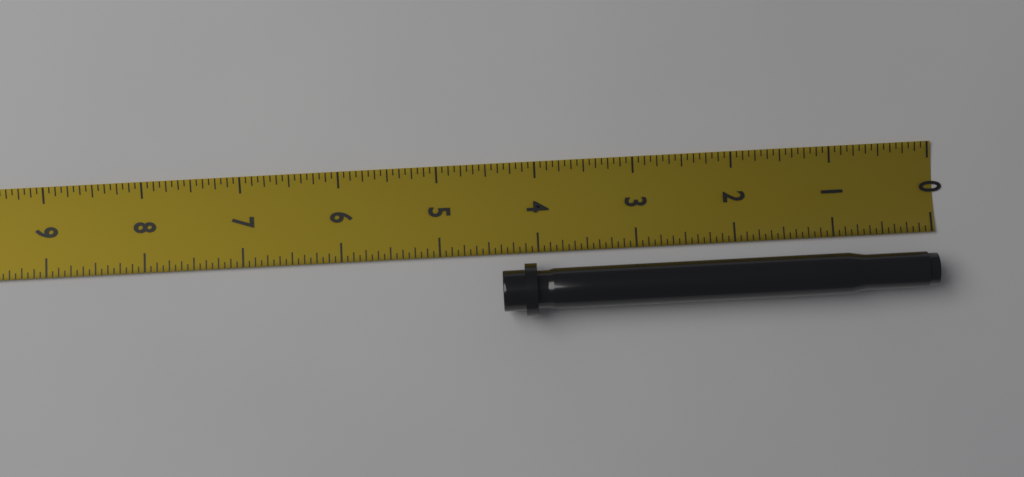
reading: 4.3750 in
